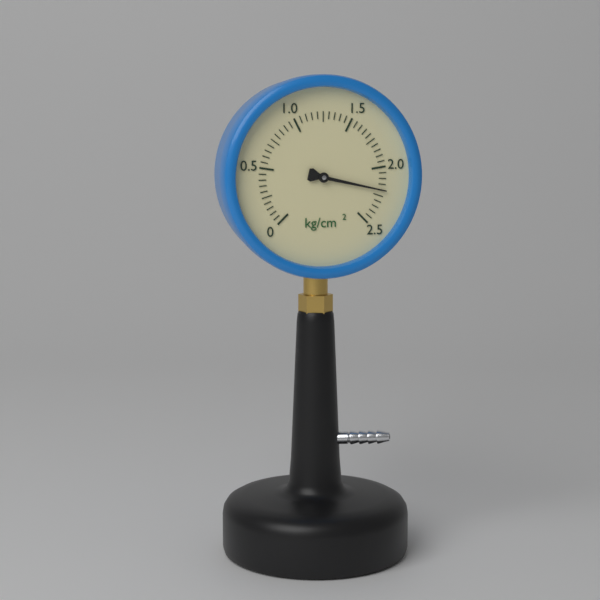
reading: 2.20 kg/cm²
